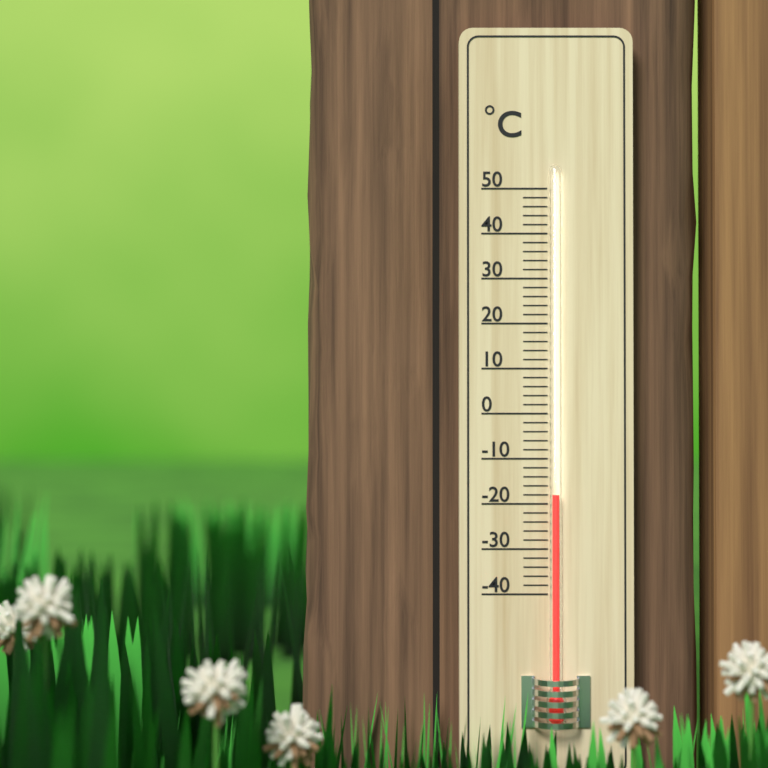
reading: -18 °C
